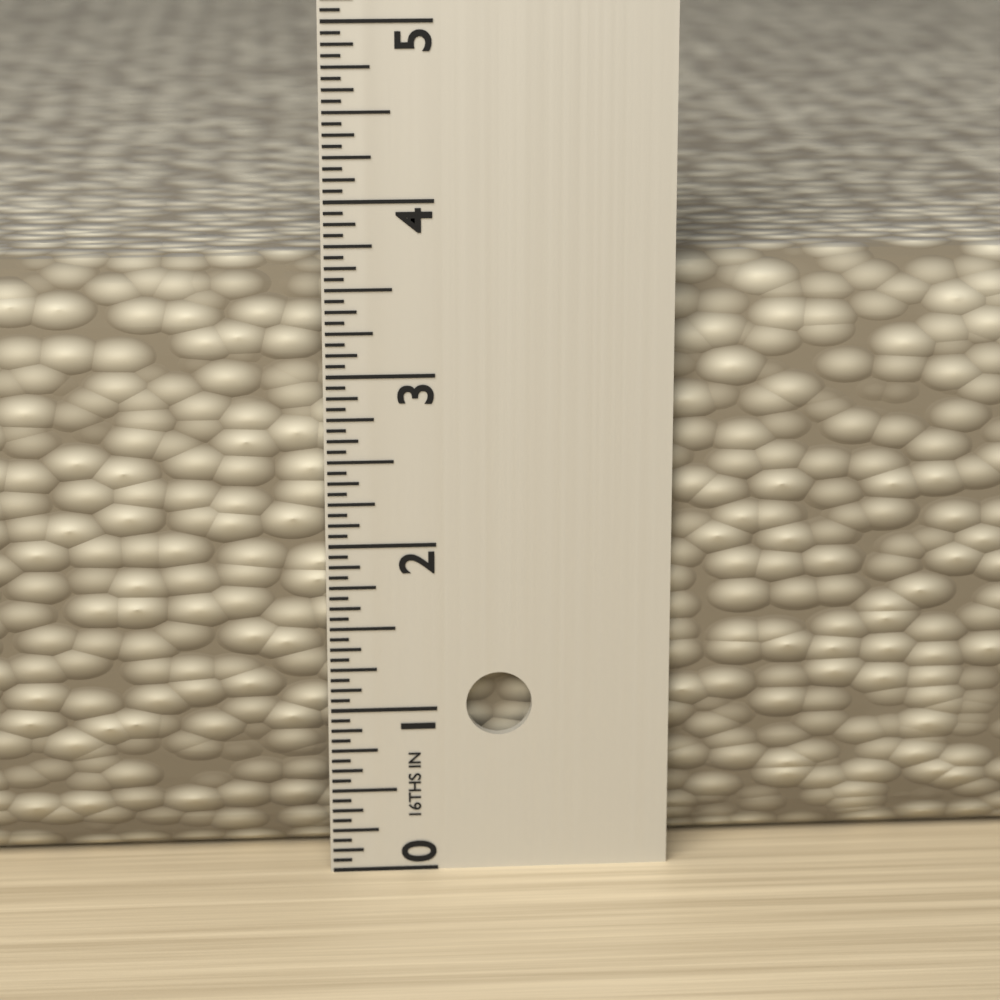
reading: 3.6250 in
